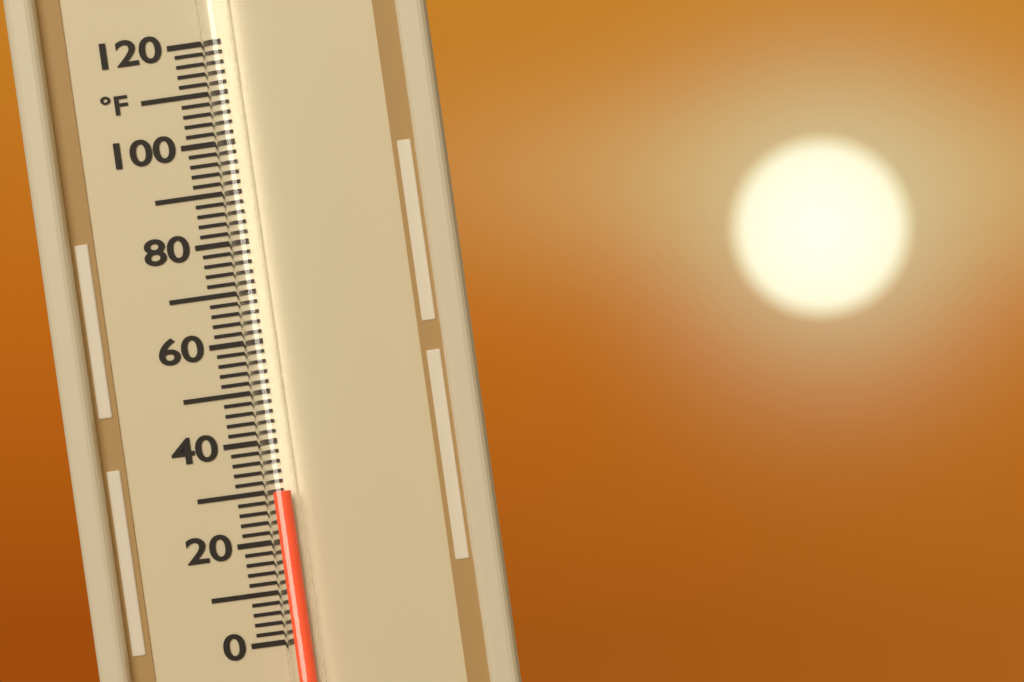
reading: 30 °F
